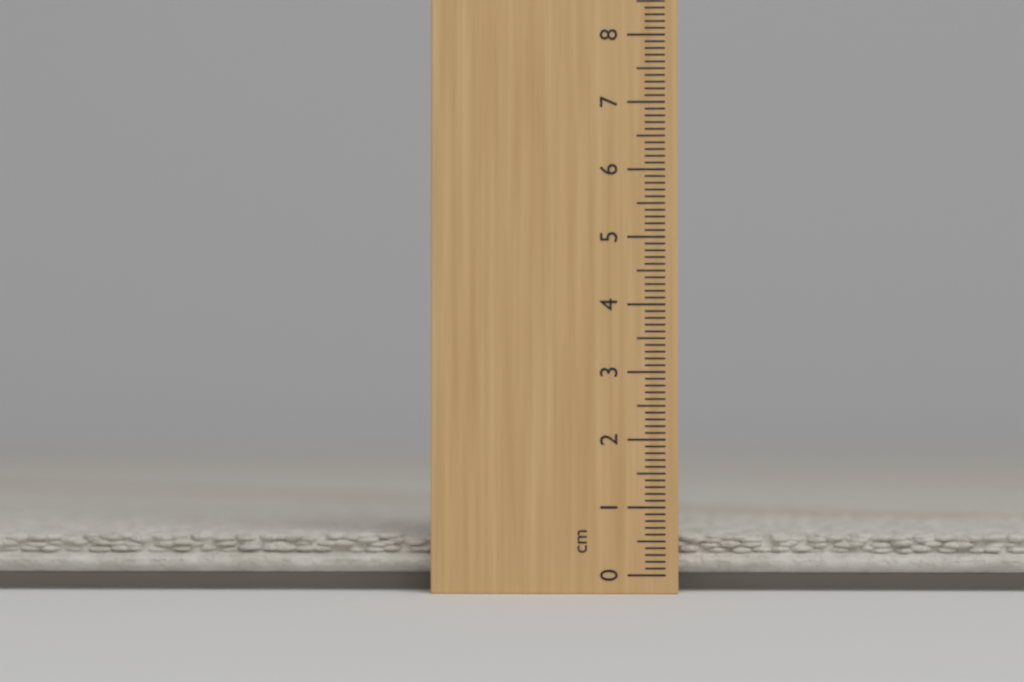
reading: 0.6 cm
